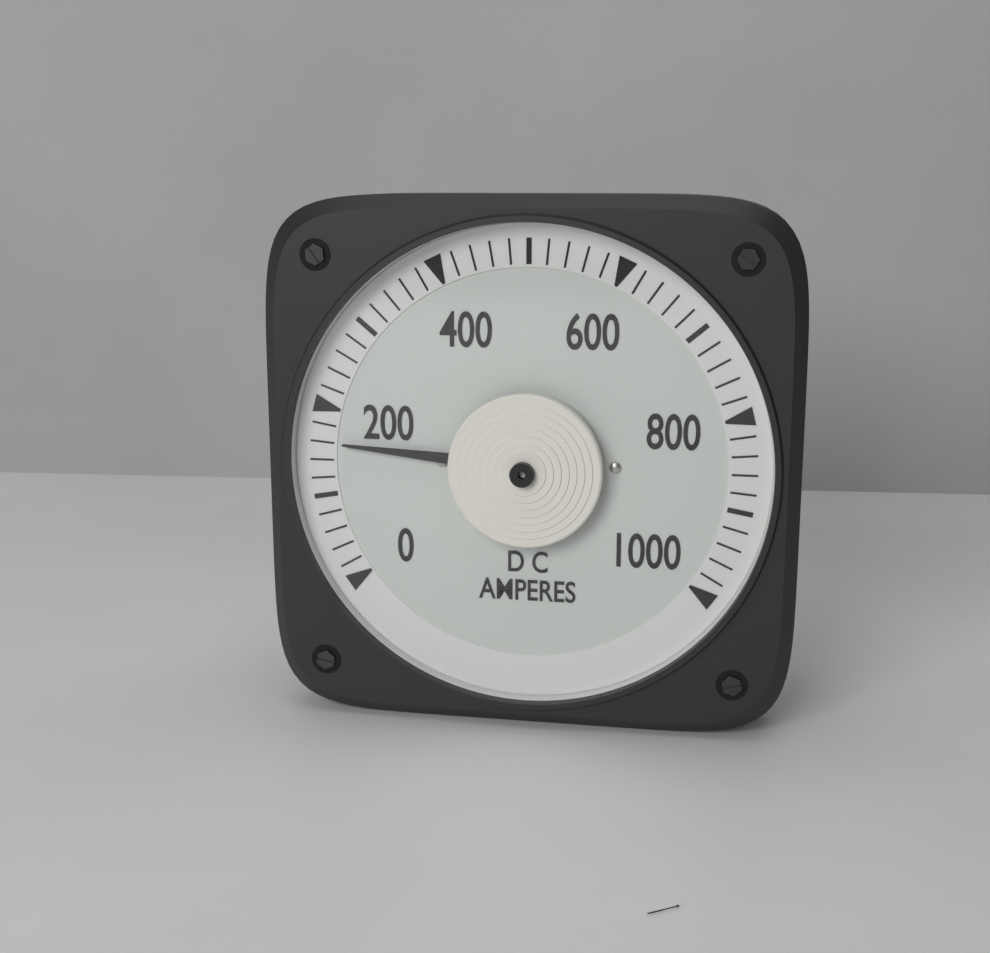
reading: 160 A
